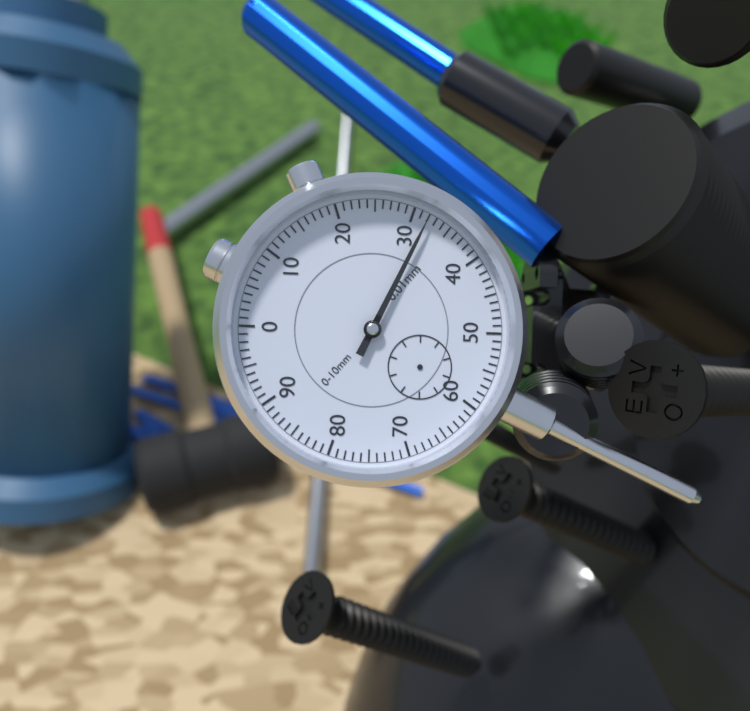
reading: 0.32 mm
